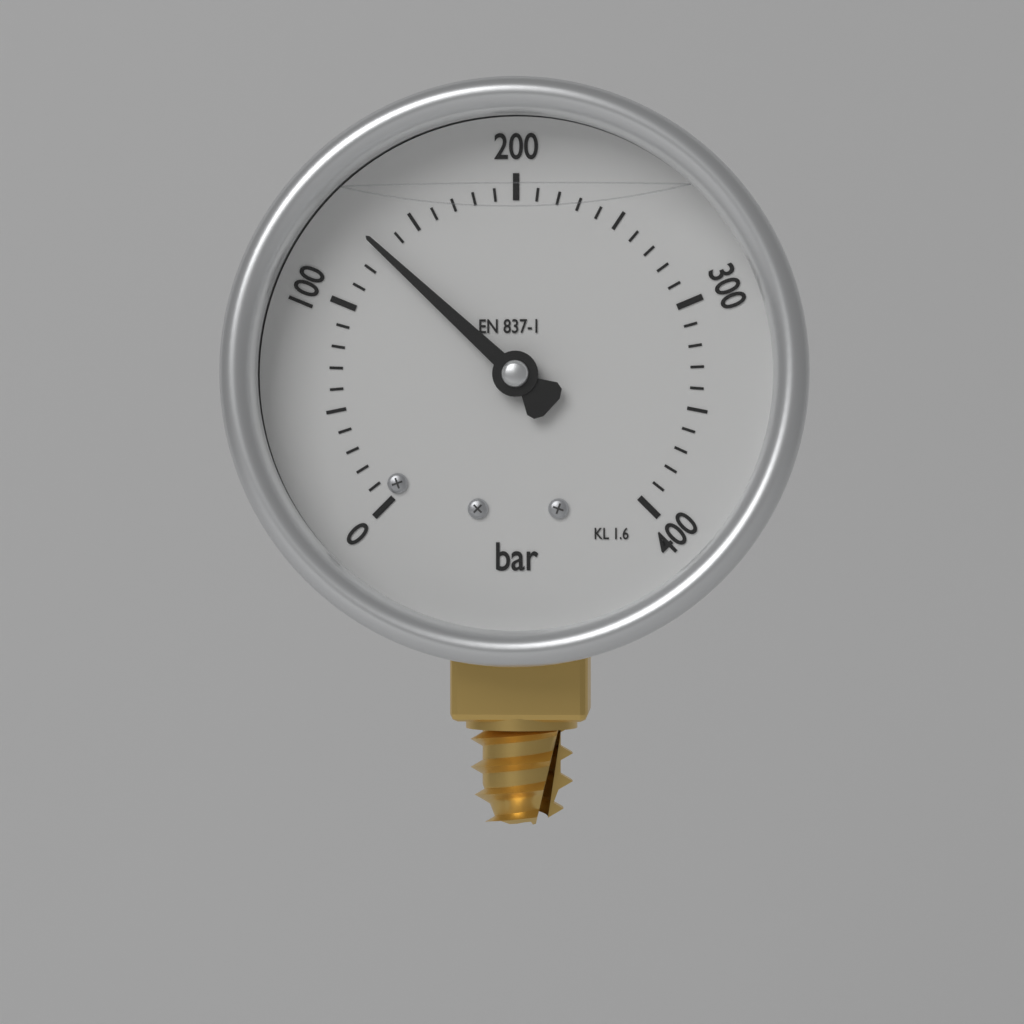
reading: 130 bar
